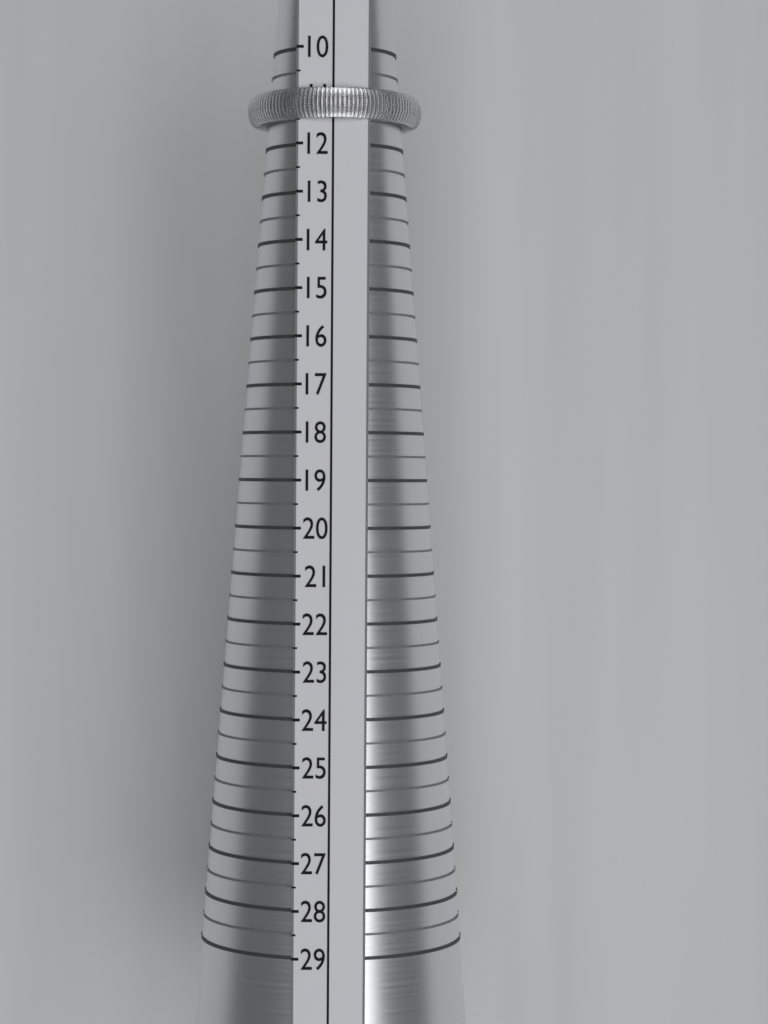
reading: 11.5 (no unit)
